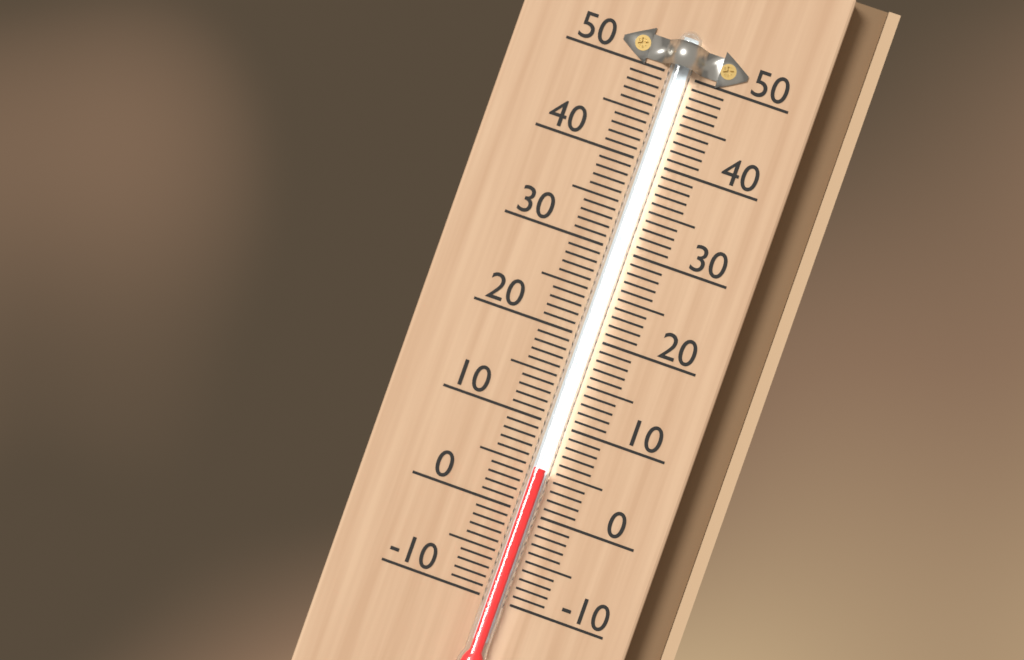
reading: 5 (no unit)
